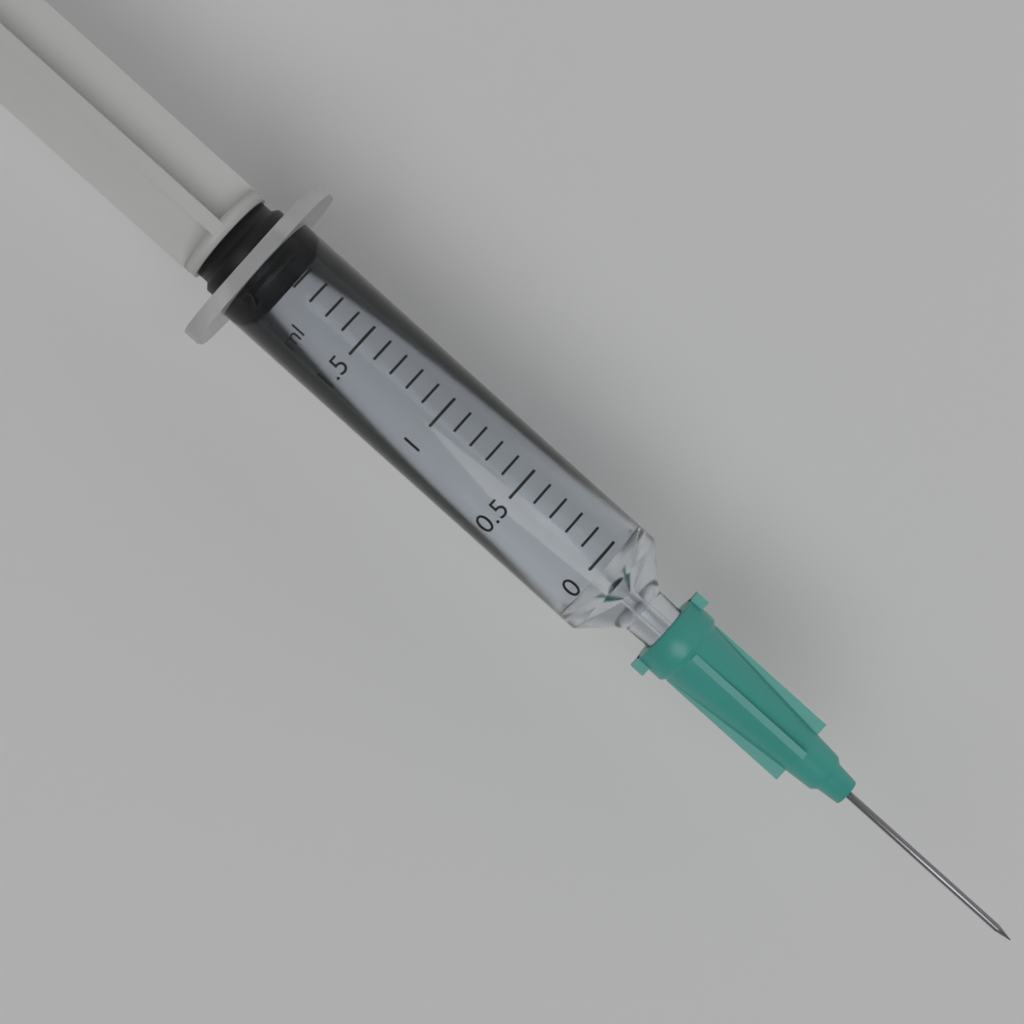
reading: 1.9 ml
